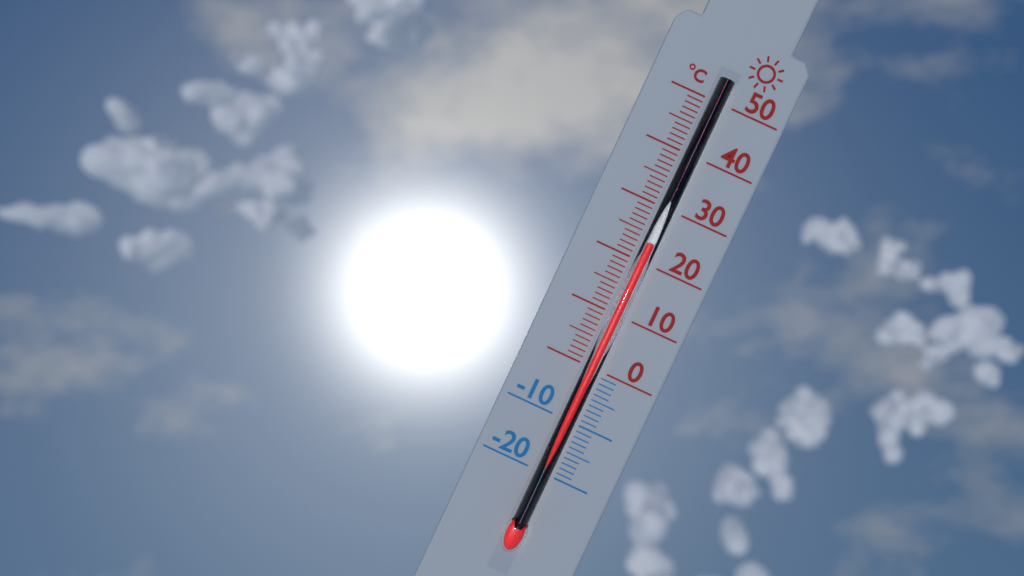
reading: 23 °C
